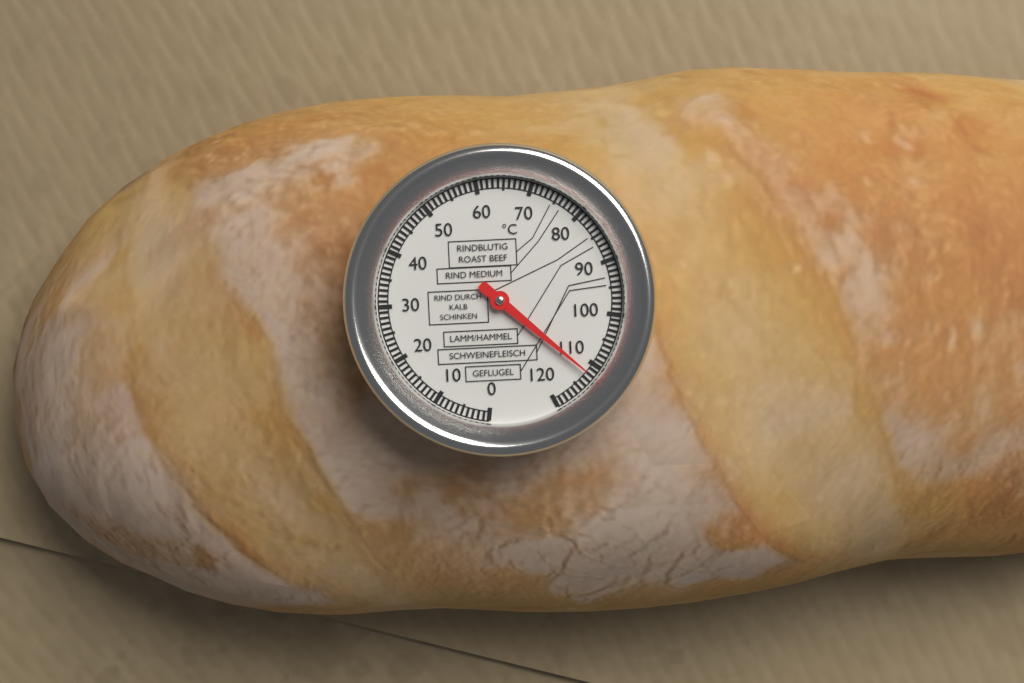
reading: 112 °C
